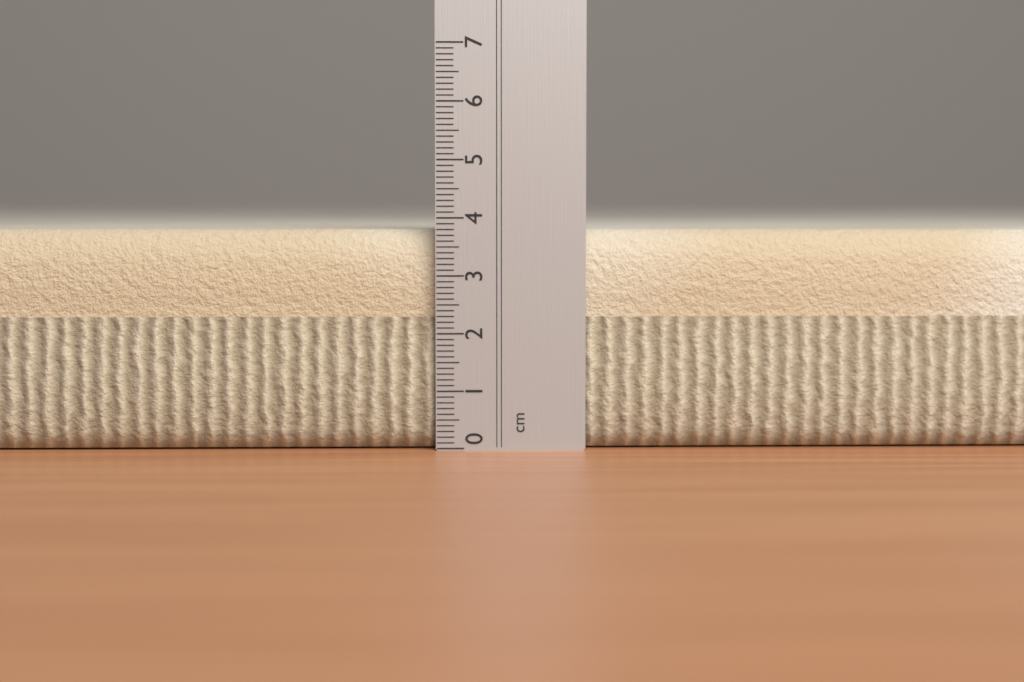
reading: 3.8 cm
